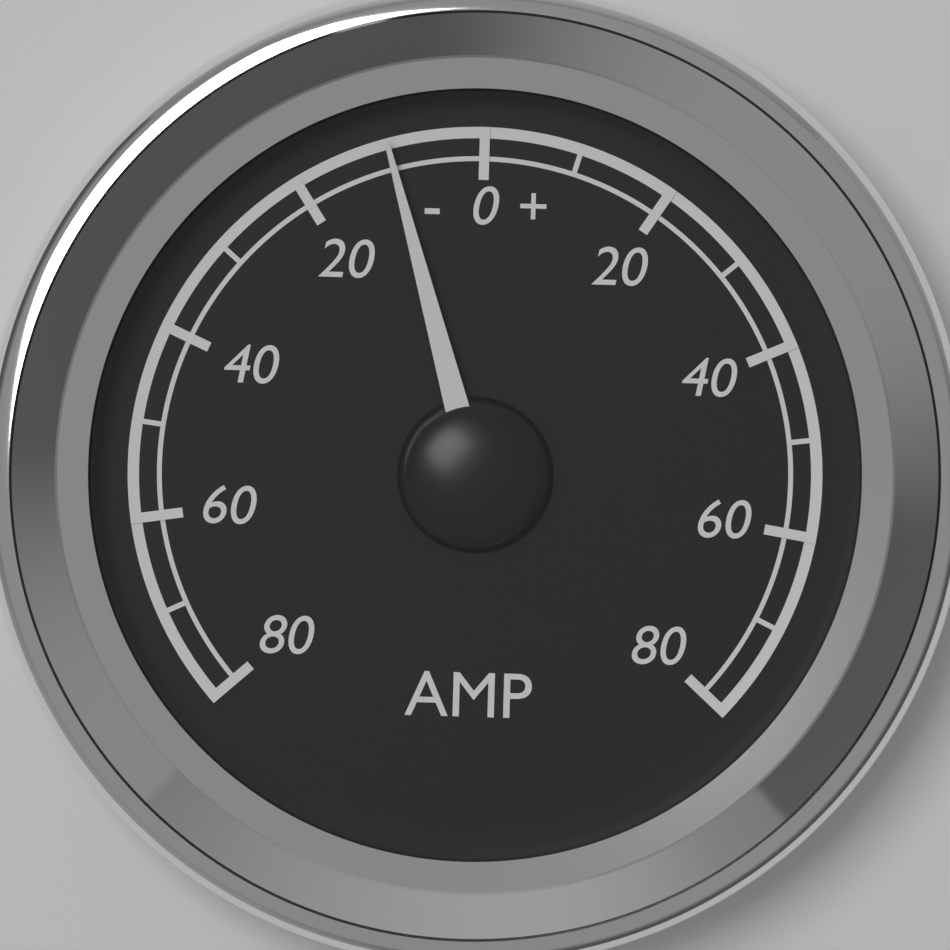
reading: -10 A
